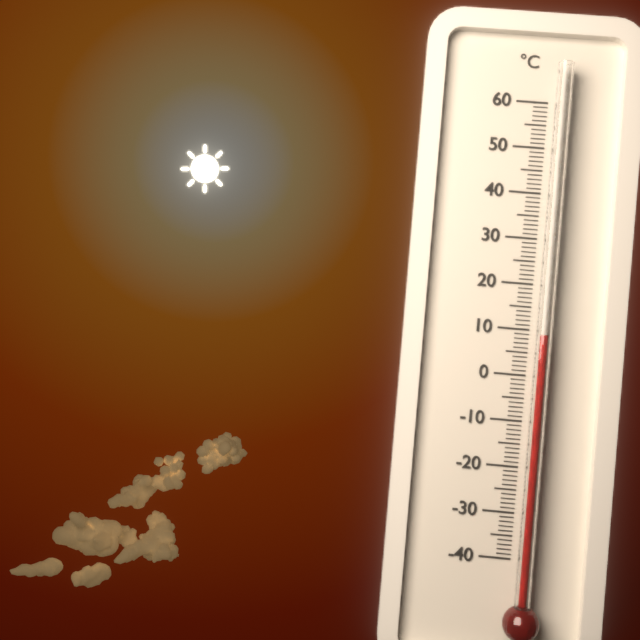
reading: 9 °C
